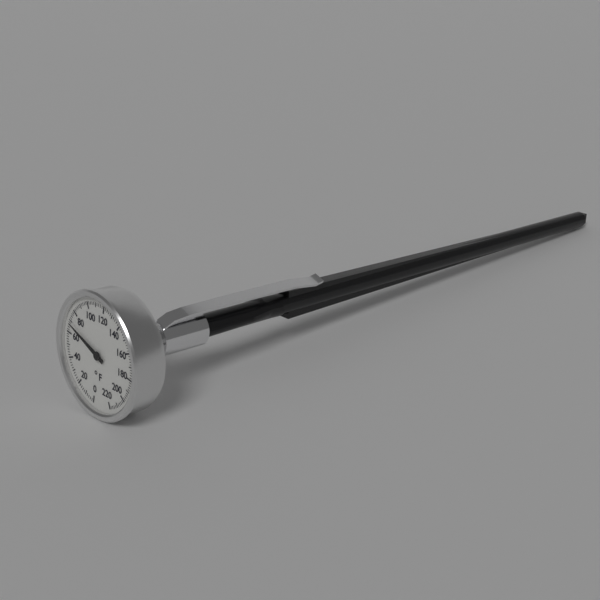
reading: 68 °F
